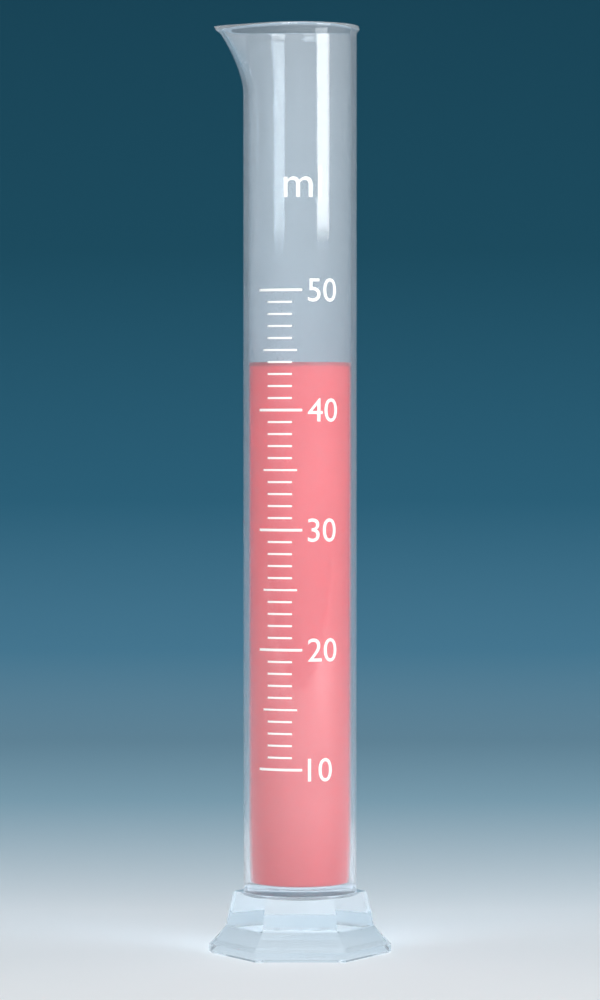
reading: 44 ml
